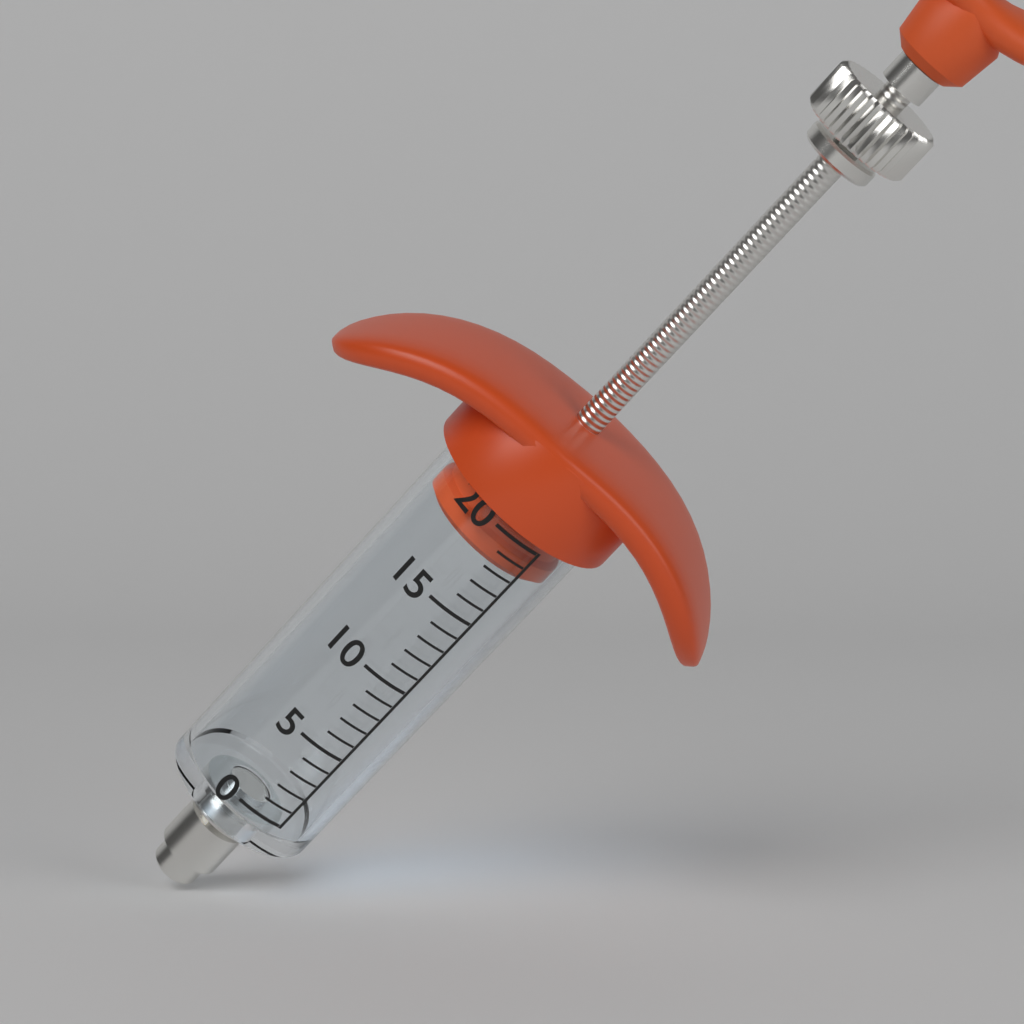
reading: 18 (no unit)
